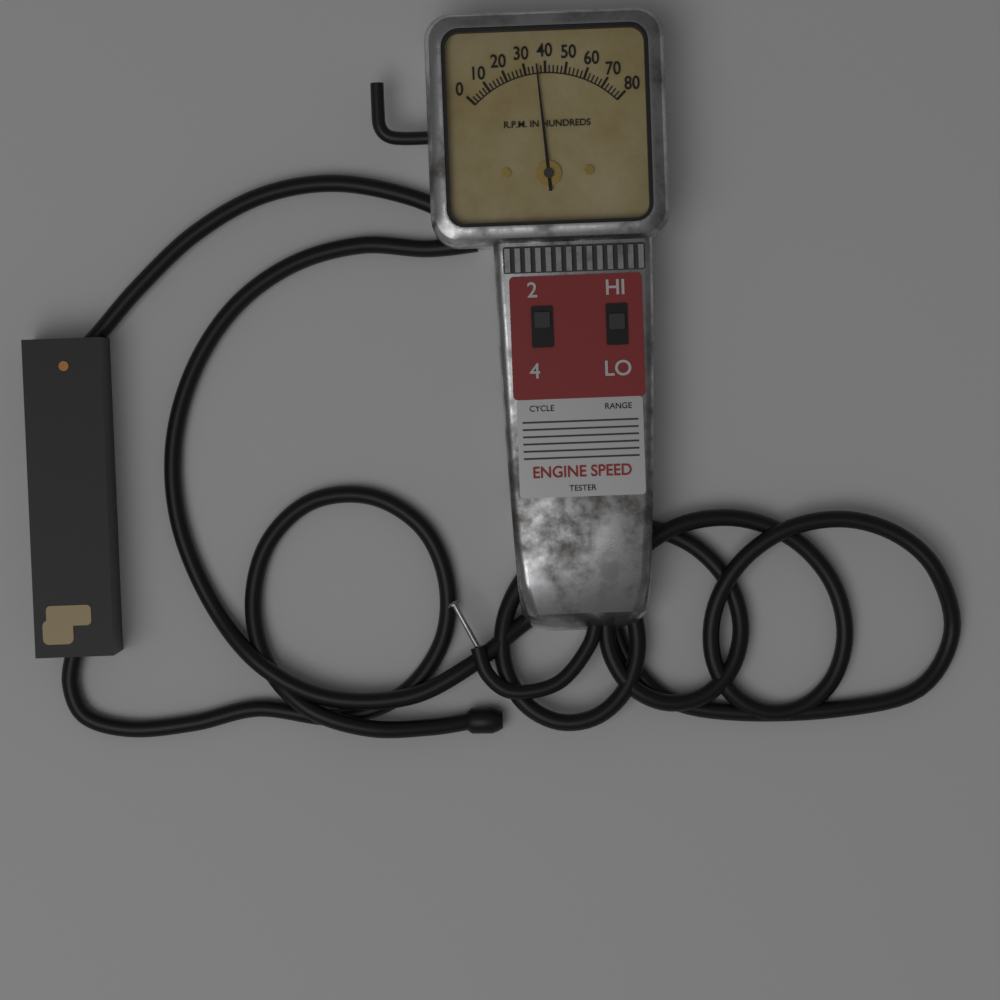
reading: 3600 RPM
